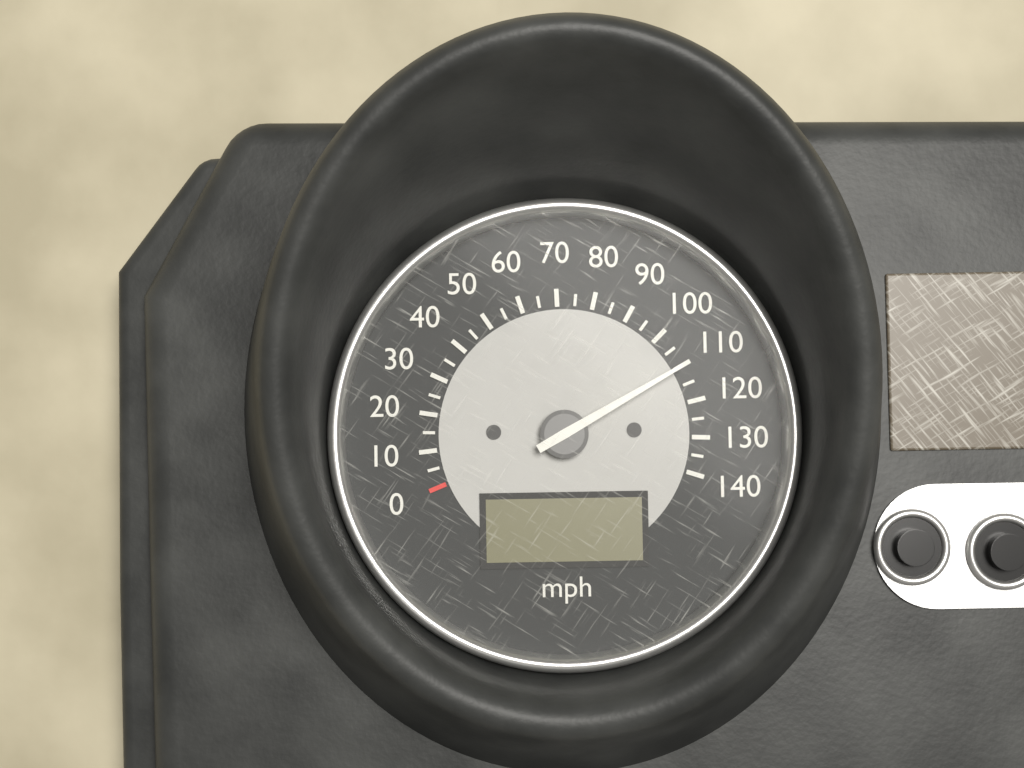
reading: 110 mph
